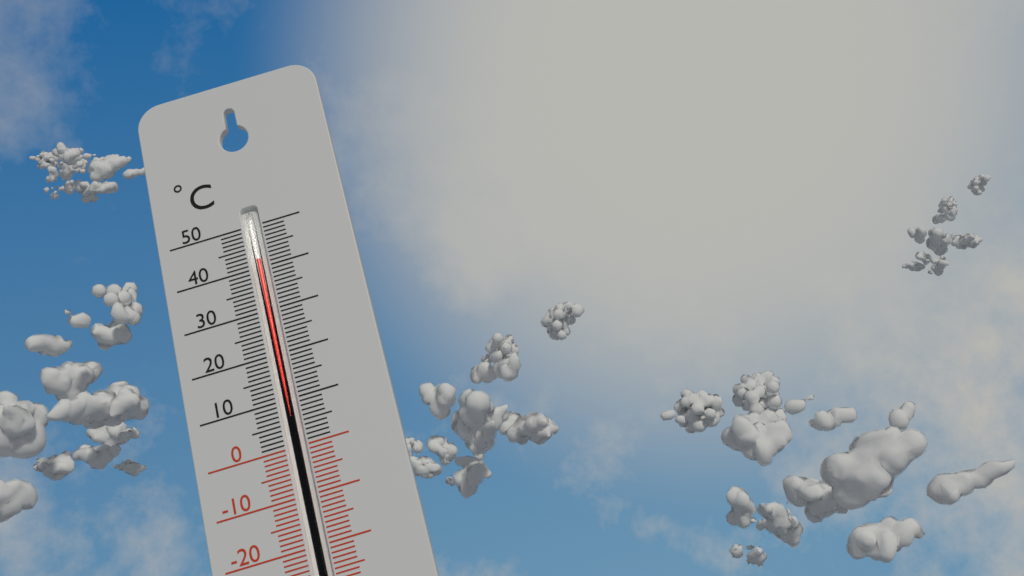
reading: 42 °C
